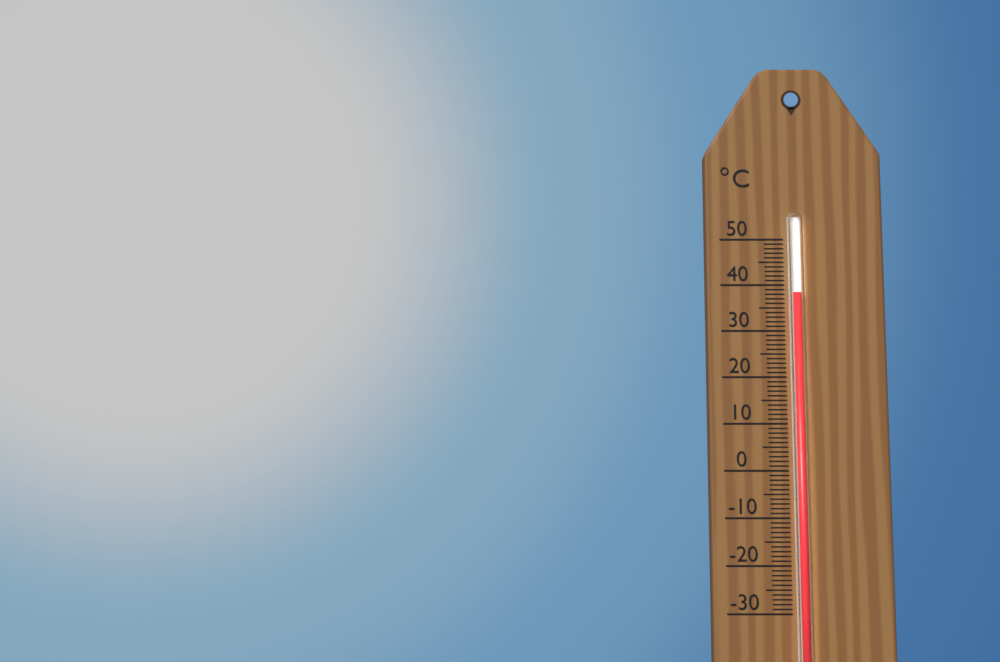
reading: 38 °C
